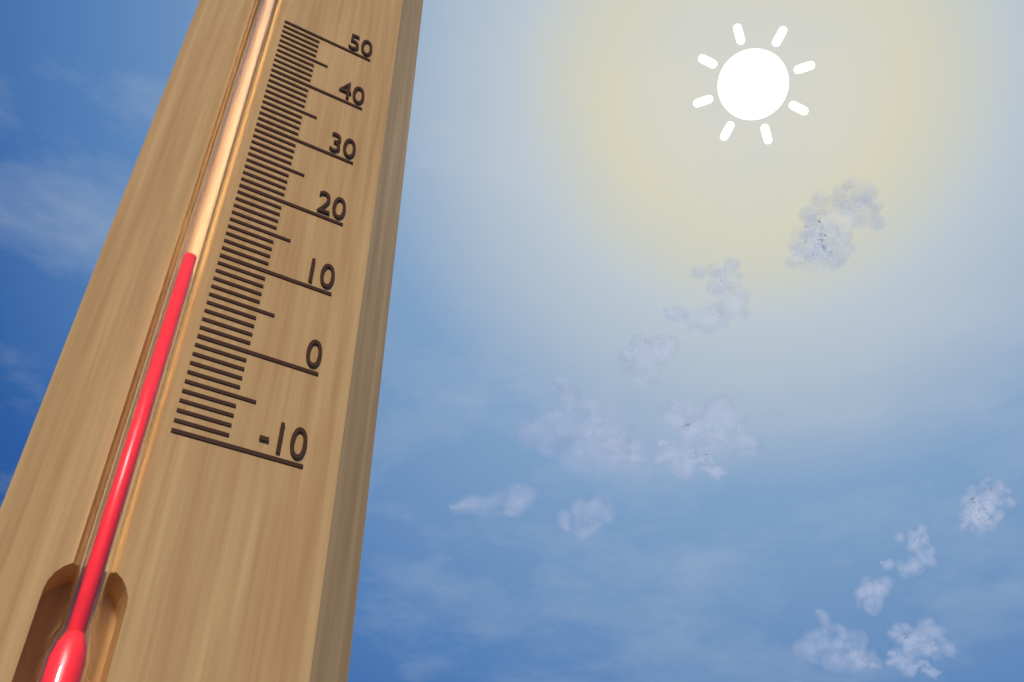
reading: 8 (no unit)
